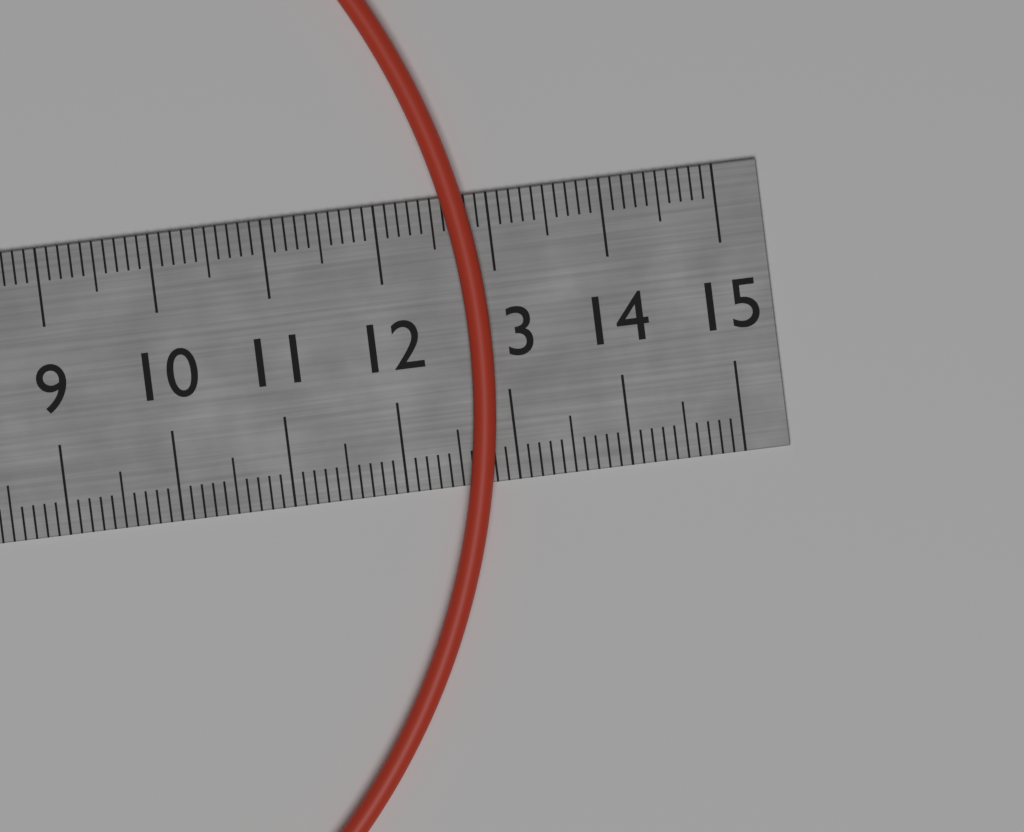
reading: 12.9 cm
